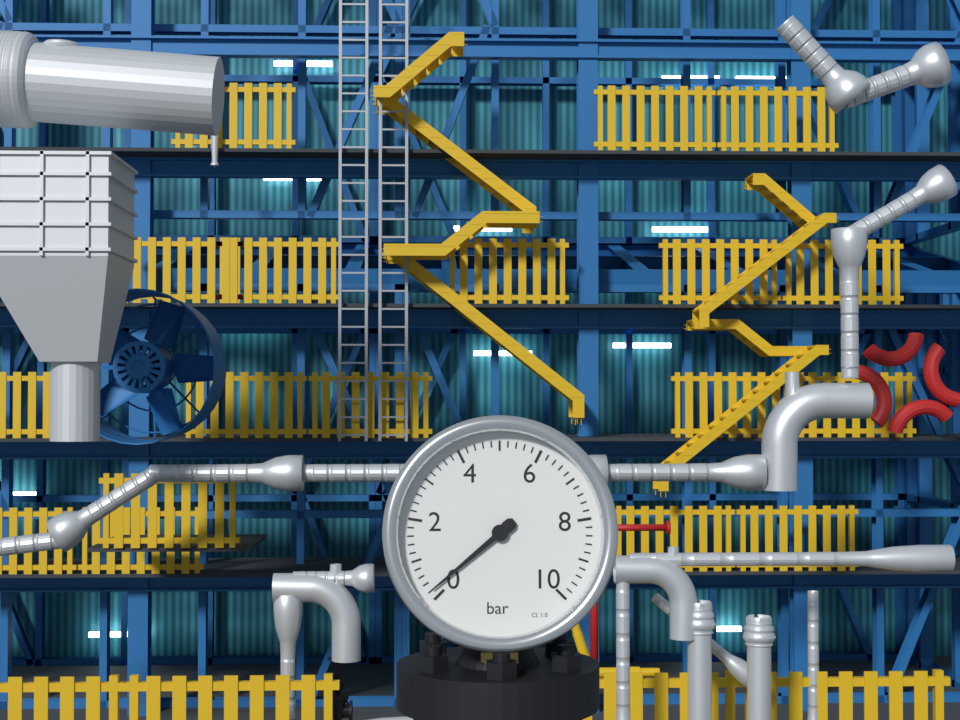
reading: 0.2 bar
